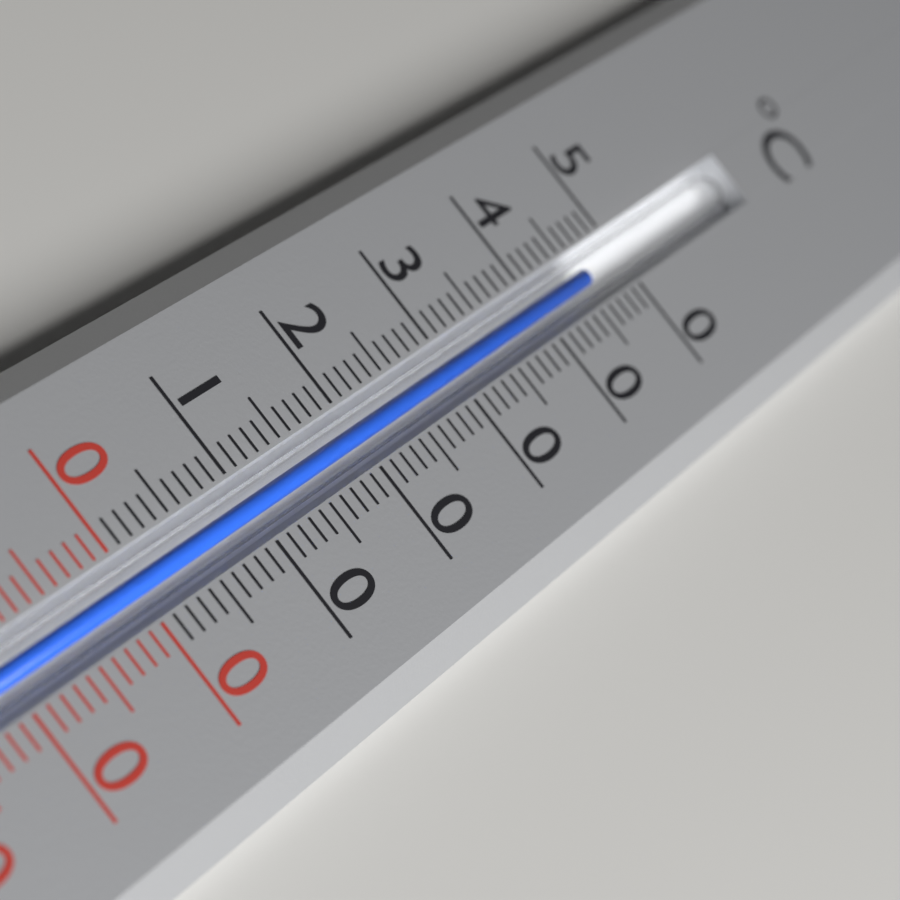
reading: 46 °C
